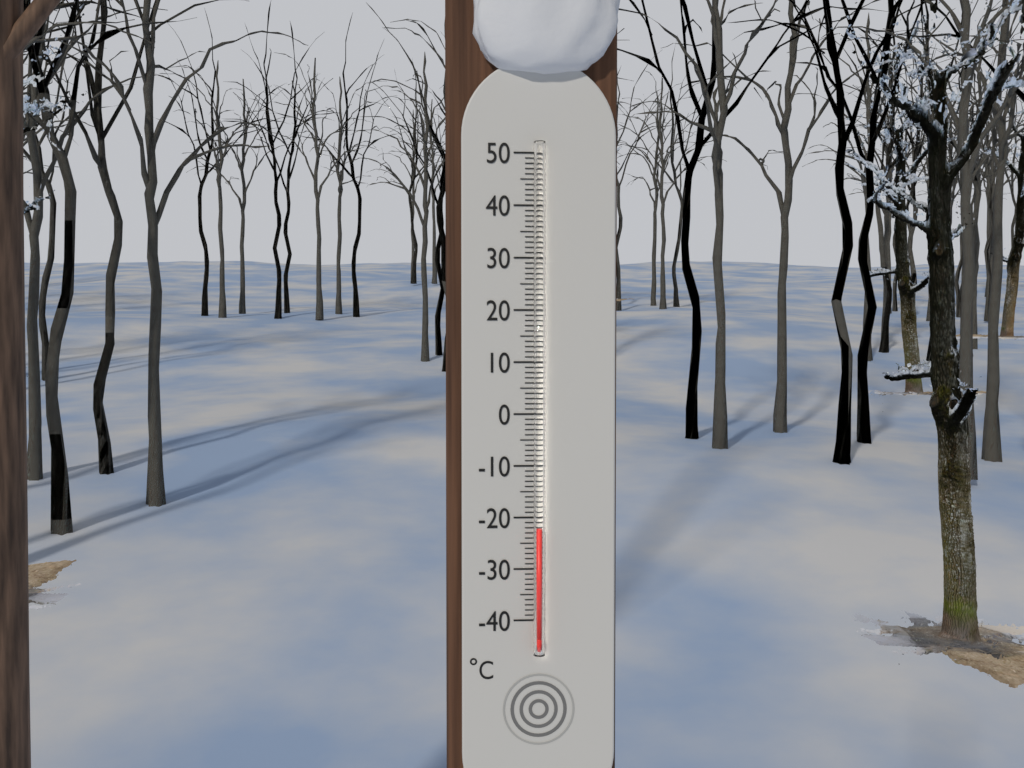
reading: -22 °C
